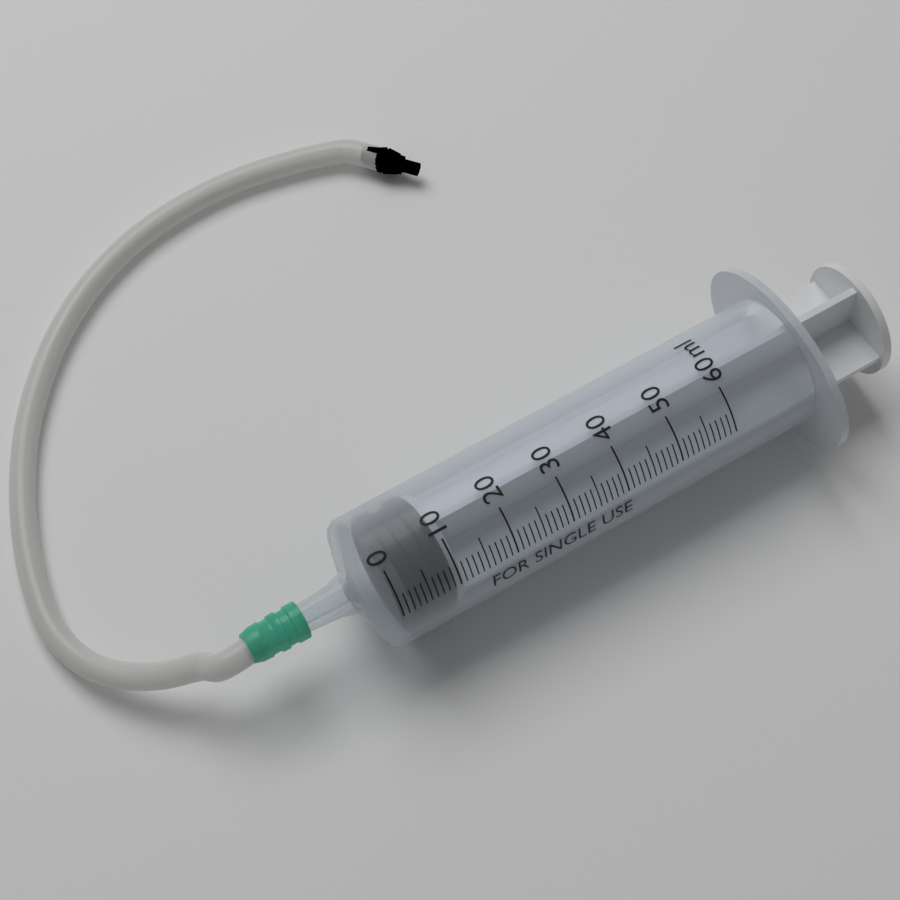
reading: 2 ml
